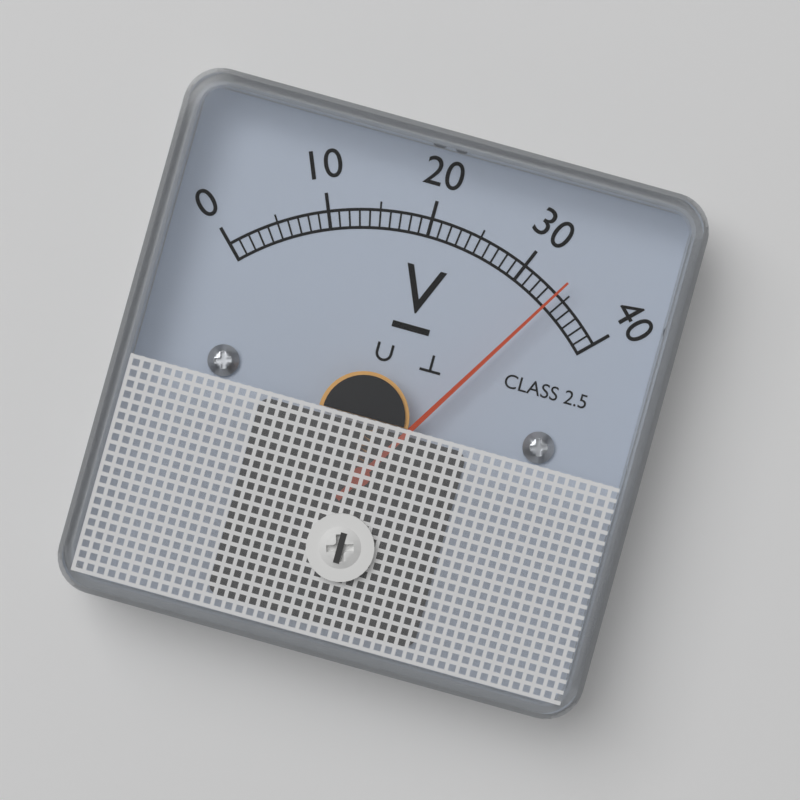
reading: 34 V
